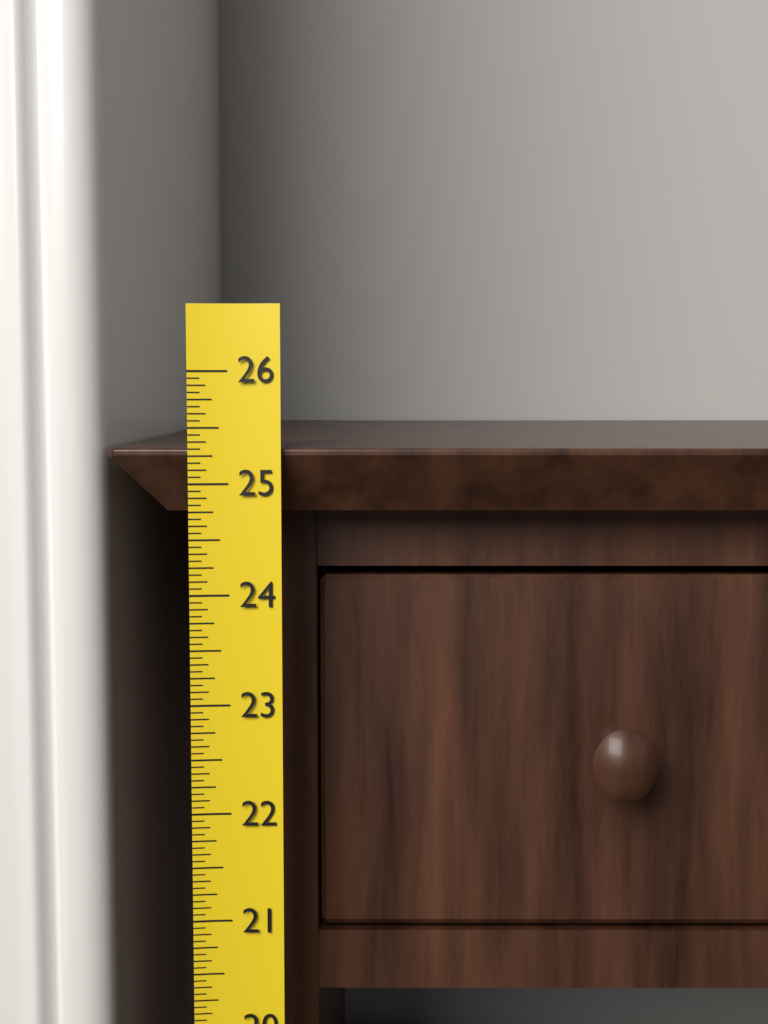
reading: 25.3125 (no unit)
